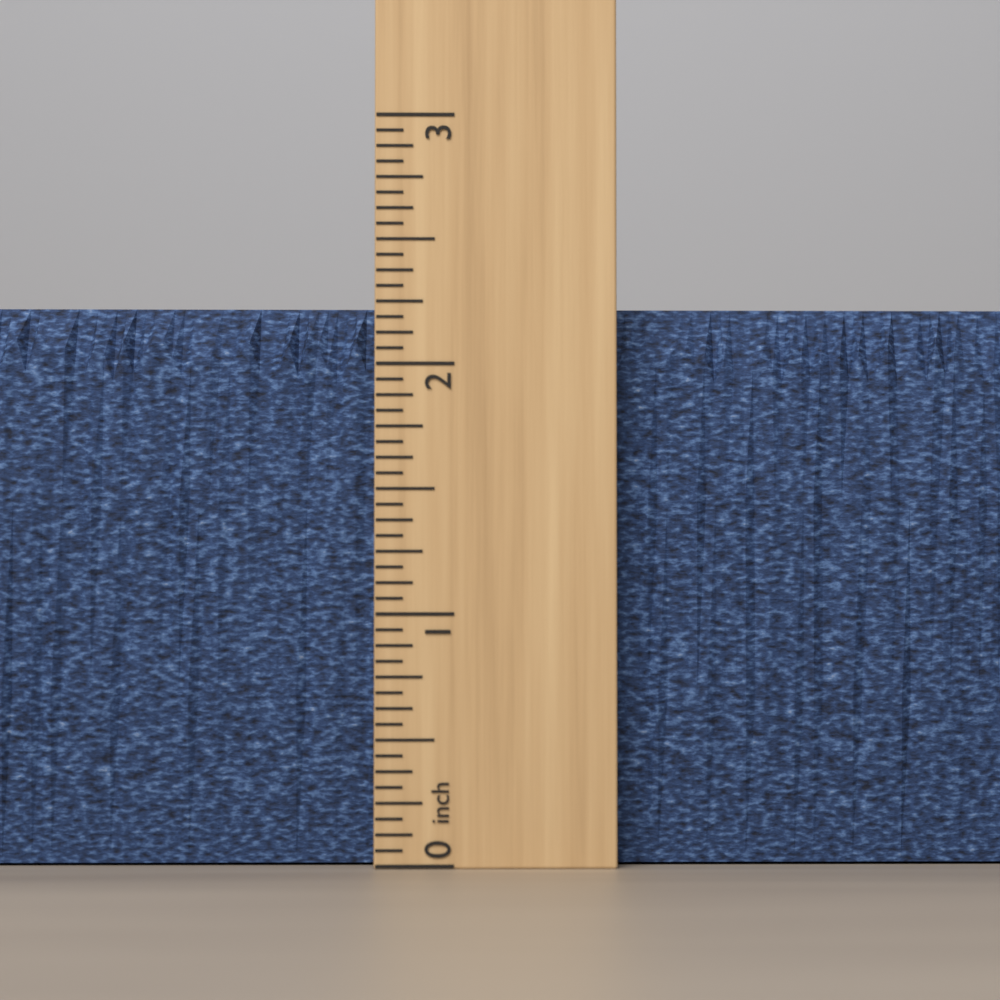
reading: 2.2500 inch
